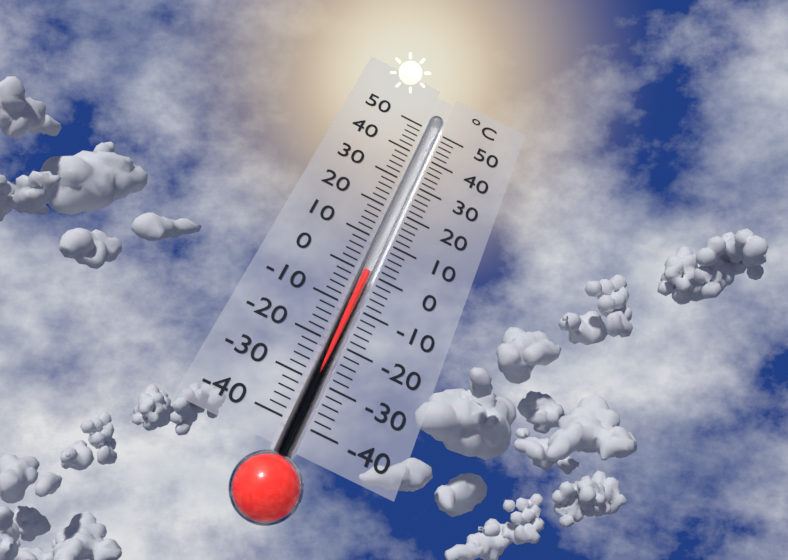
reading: 0 °C
